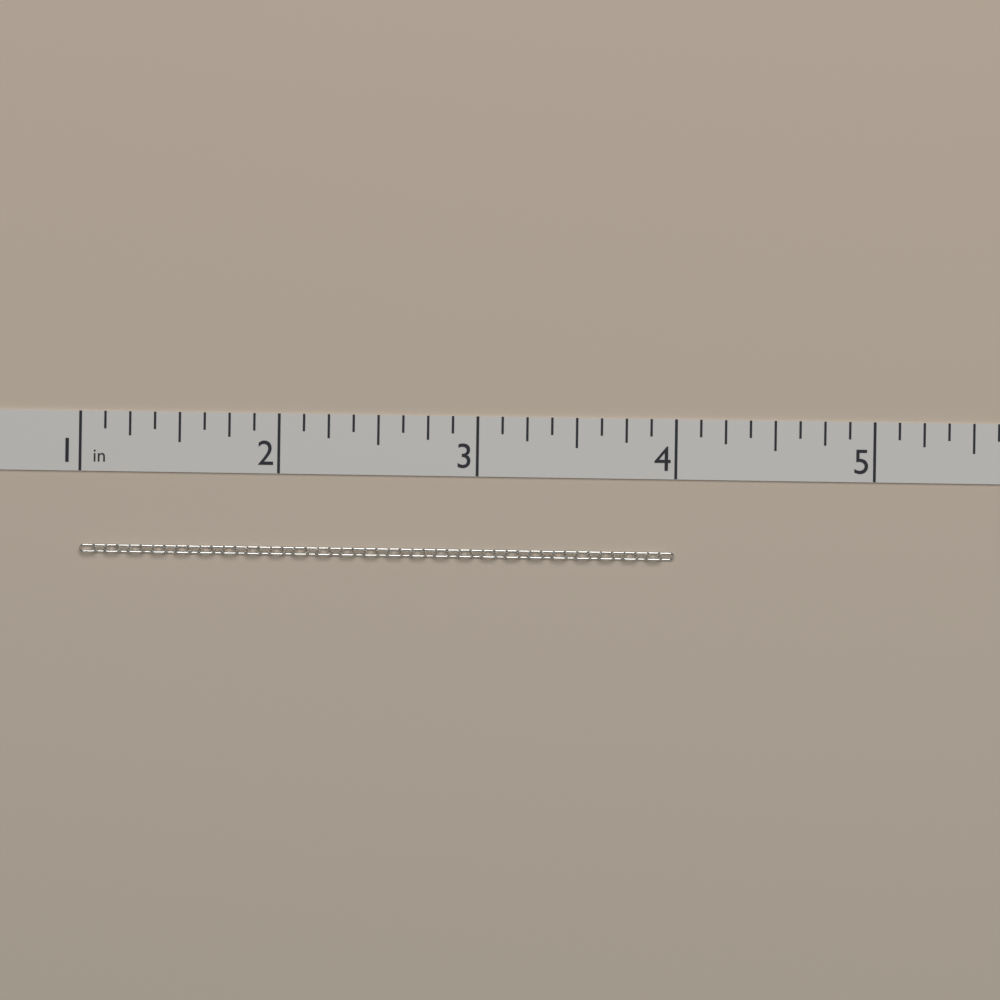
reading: 4.000 in
